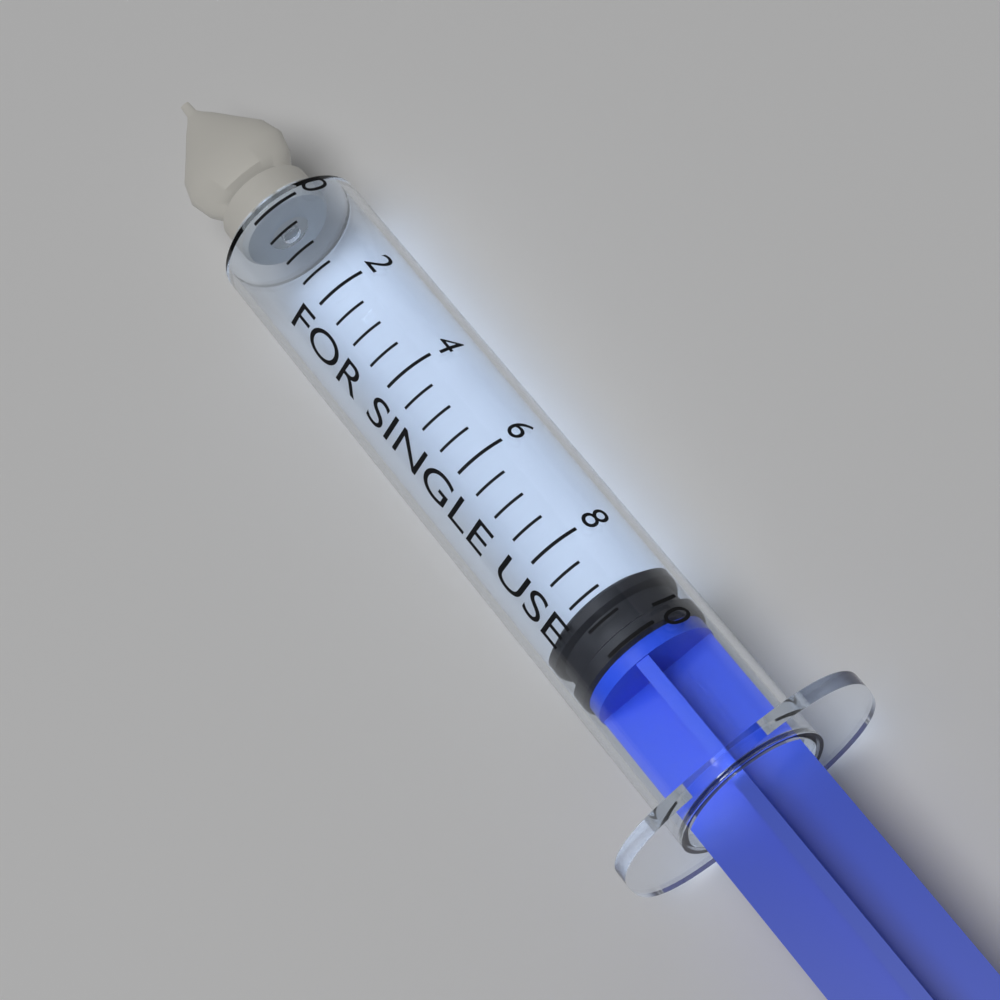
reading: 9.0 (no unit)
